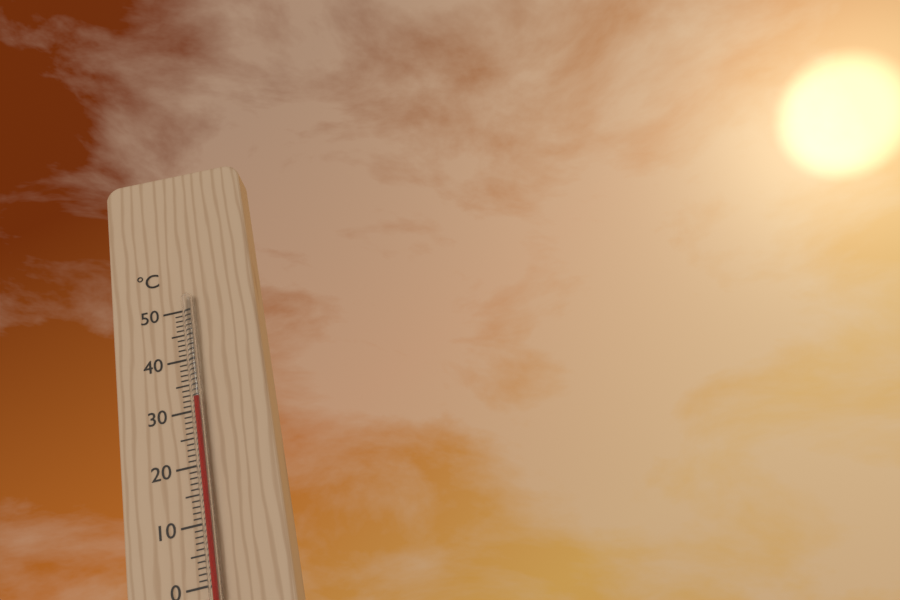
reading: 32 °C
